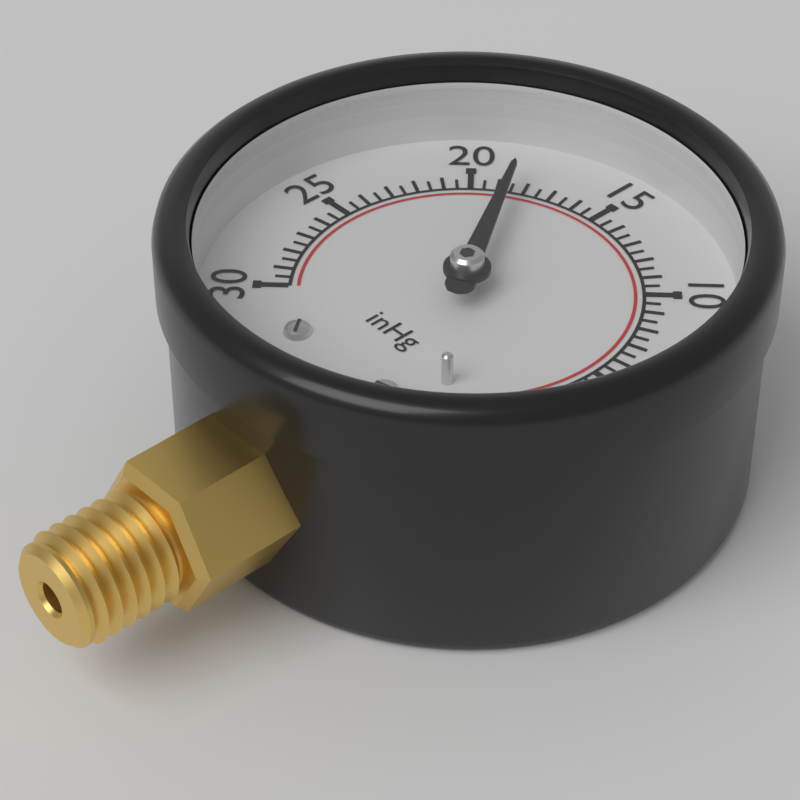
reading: 18.5 inHg
